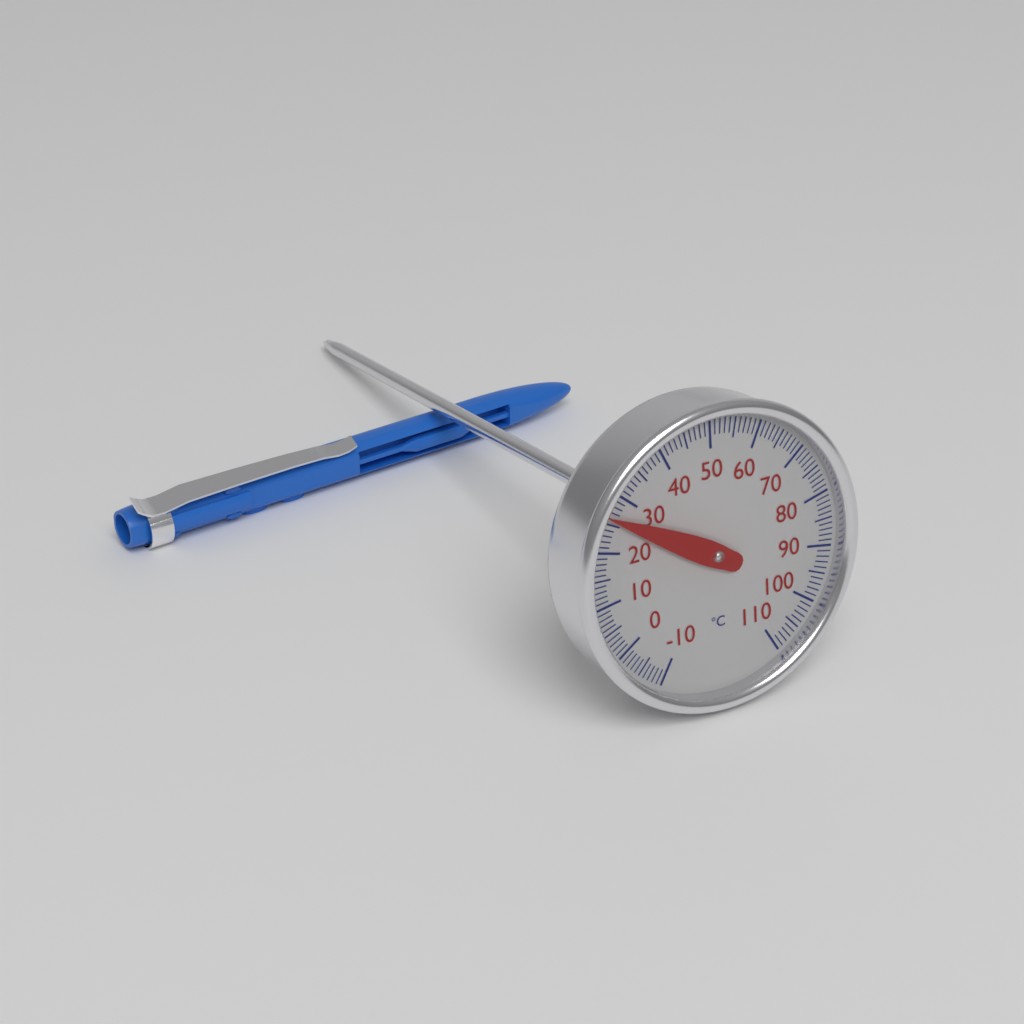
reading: 26 °C
